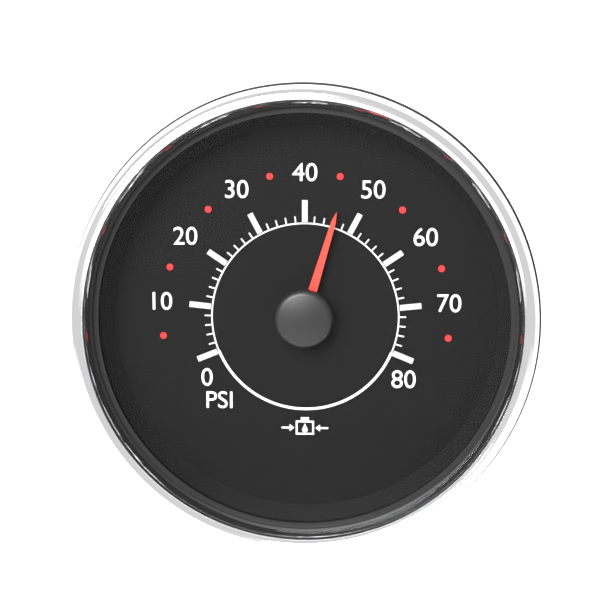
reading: 46 psi
